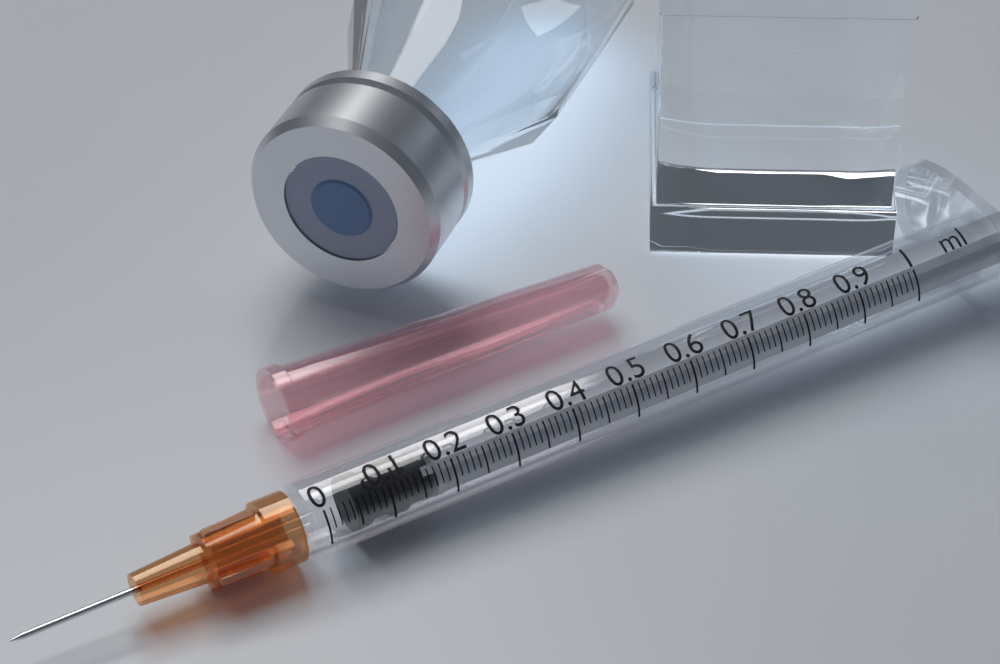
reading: 0.05 ml
